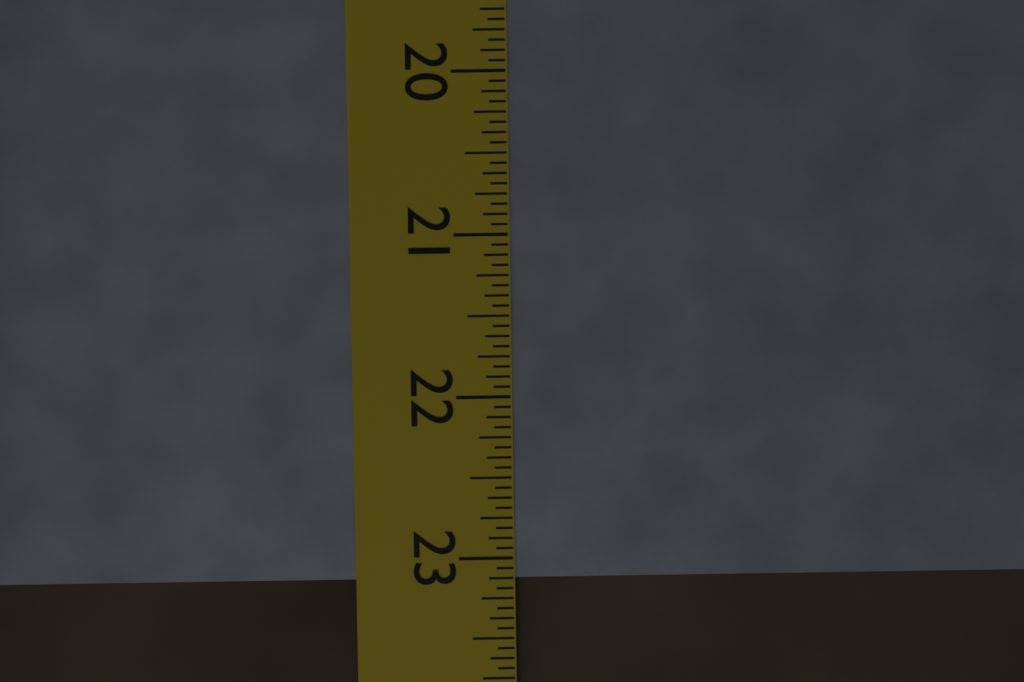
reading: 23.1250 in
